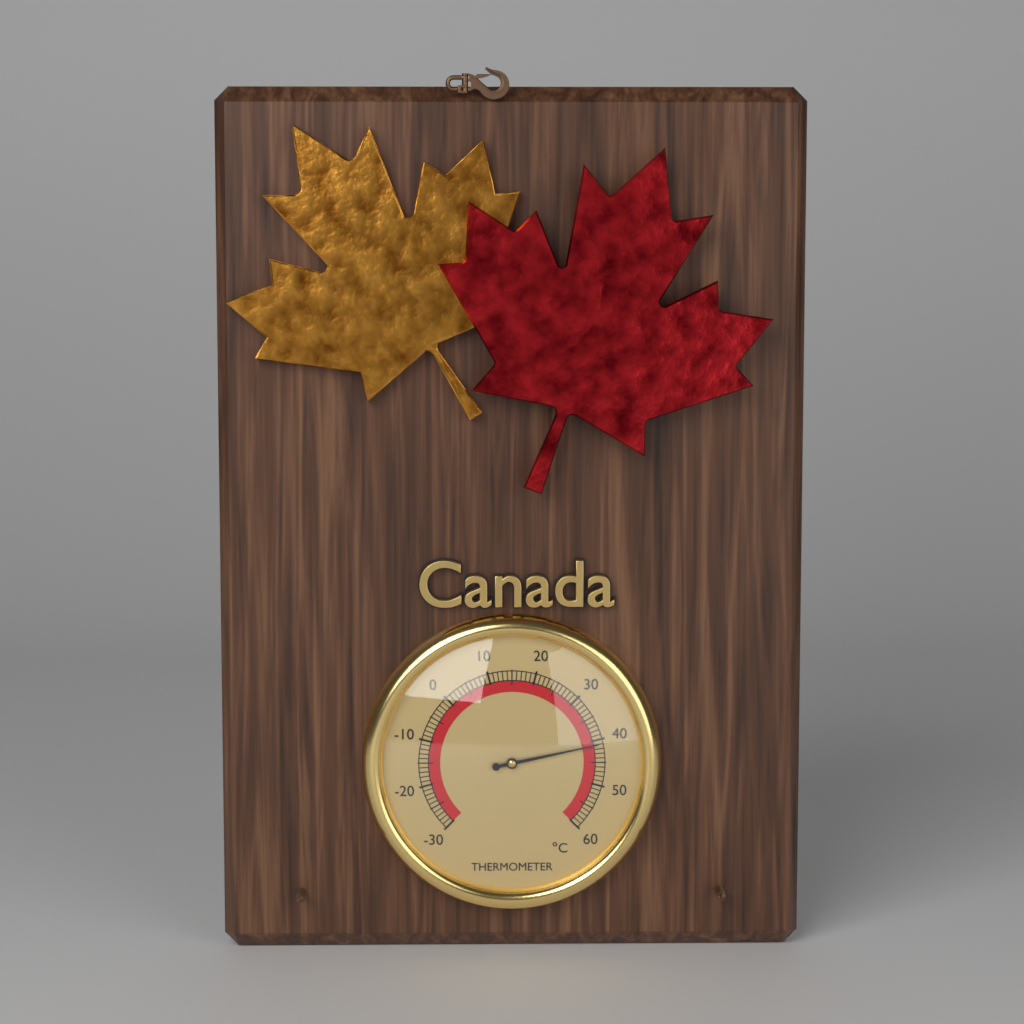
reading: 41 °C
